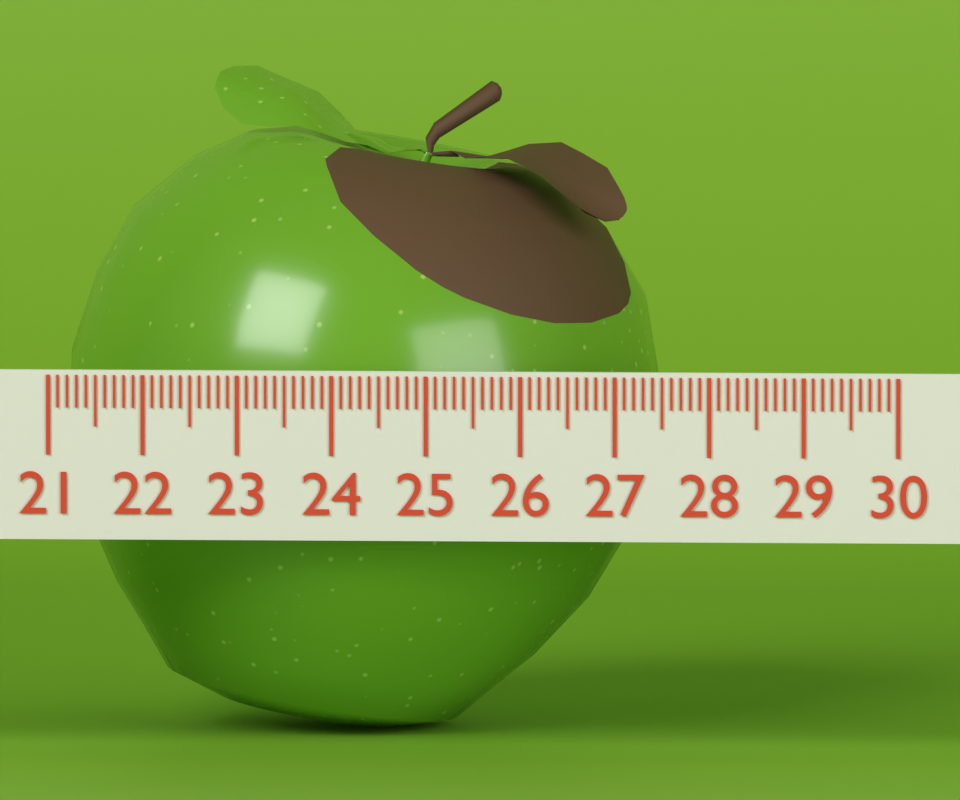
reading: 27.3 (no unit)
